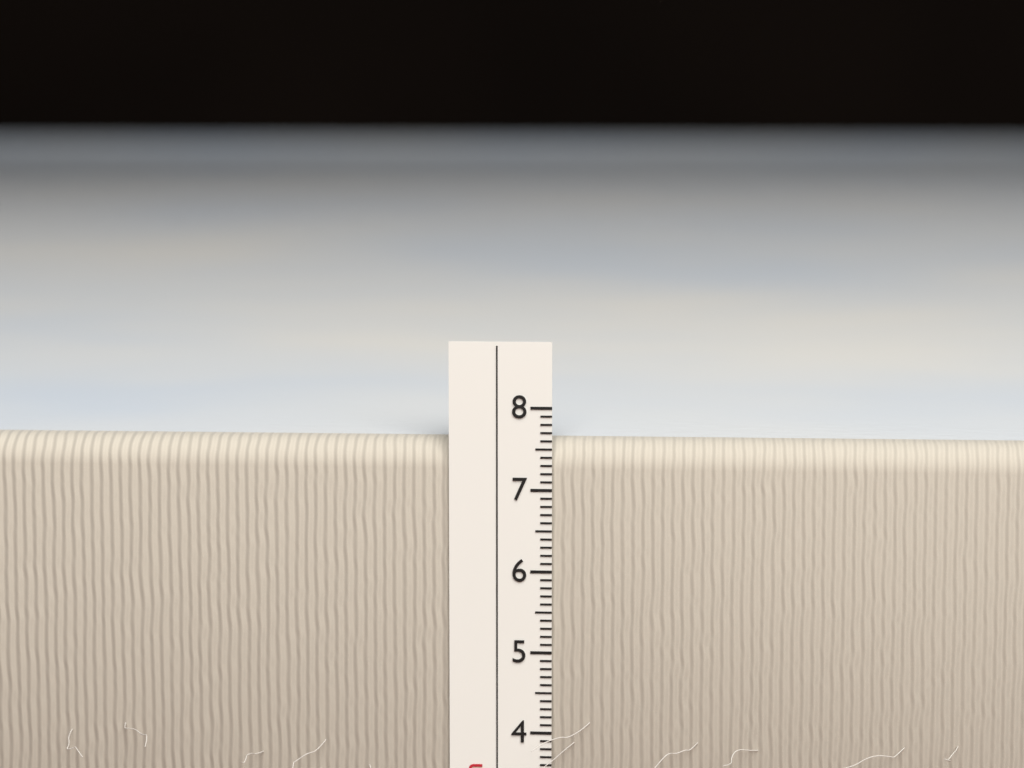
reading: 7.6 cm
